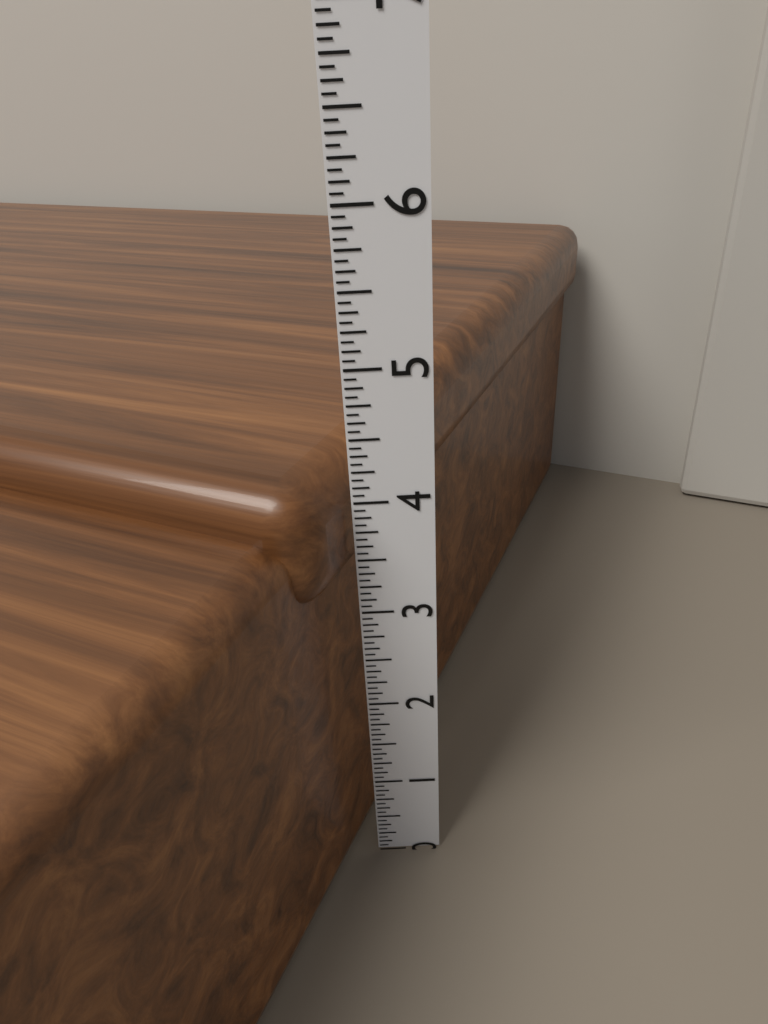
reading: 4.3125 in
